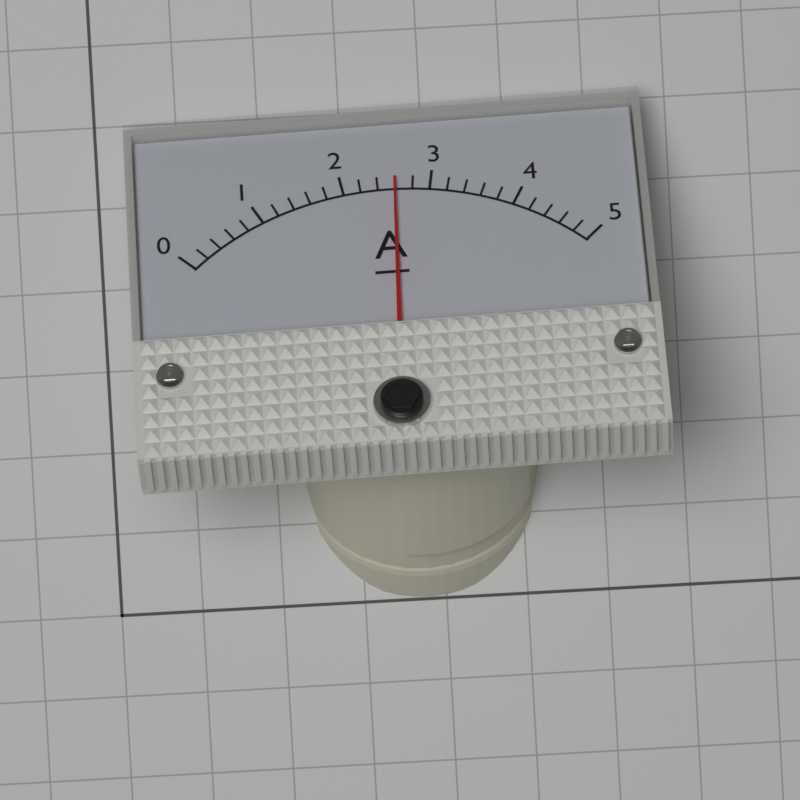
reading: 2.6 A
